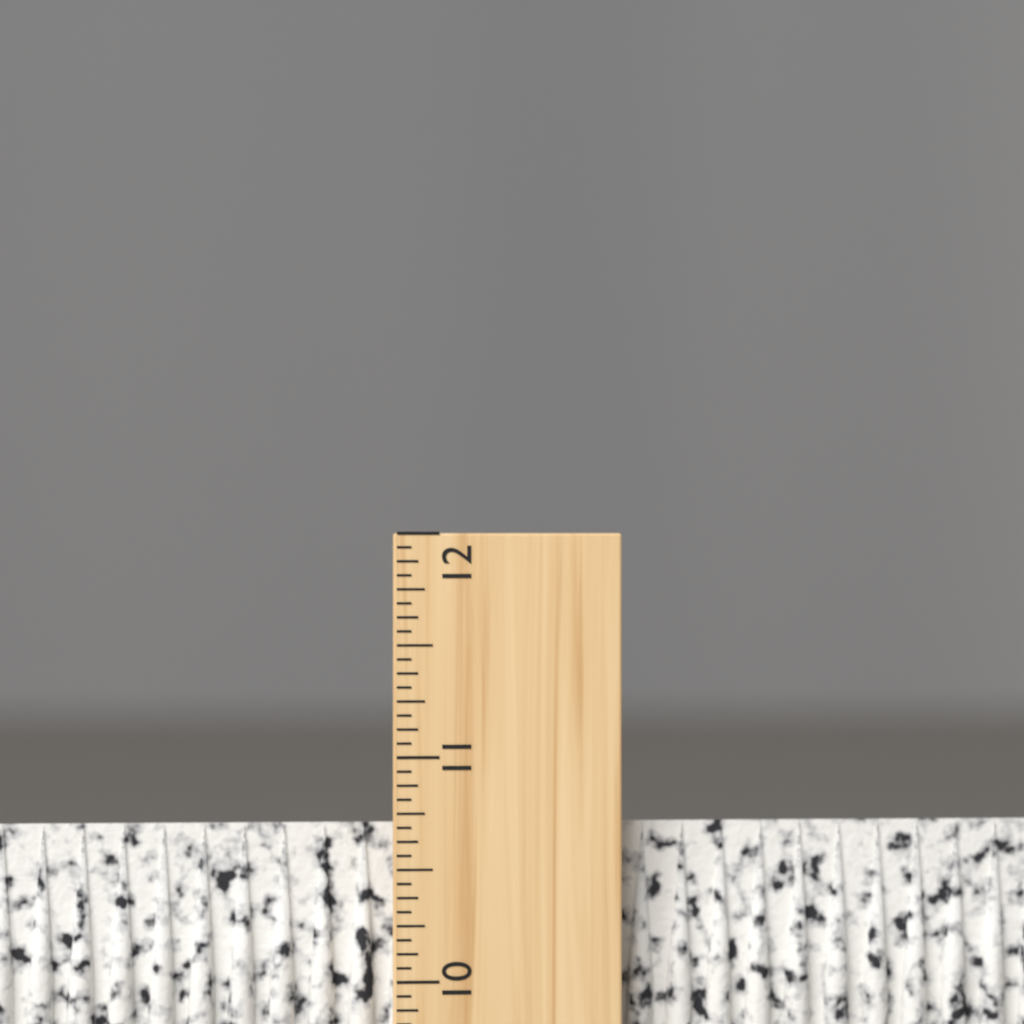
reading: 10.6875 inch
